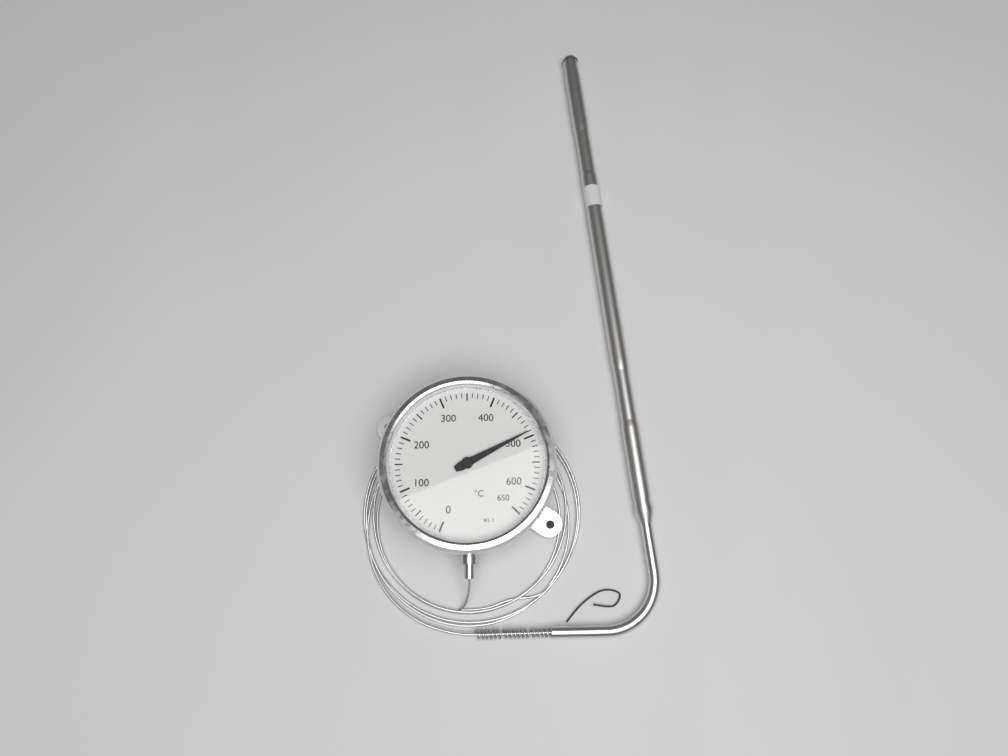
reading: 490 °C
